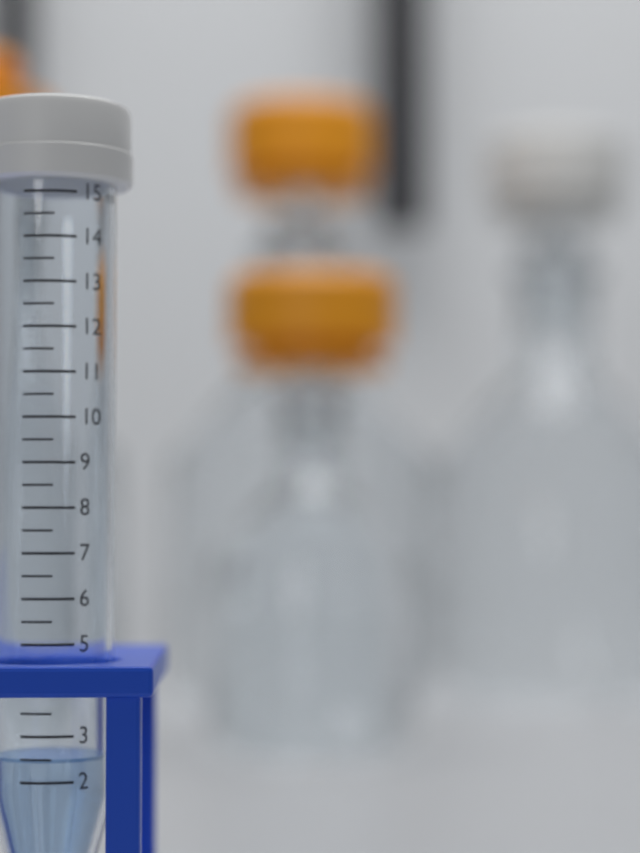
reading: 2.5 ml
